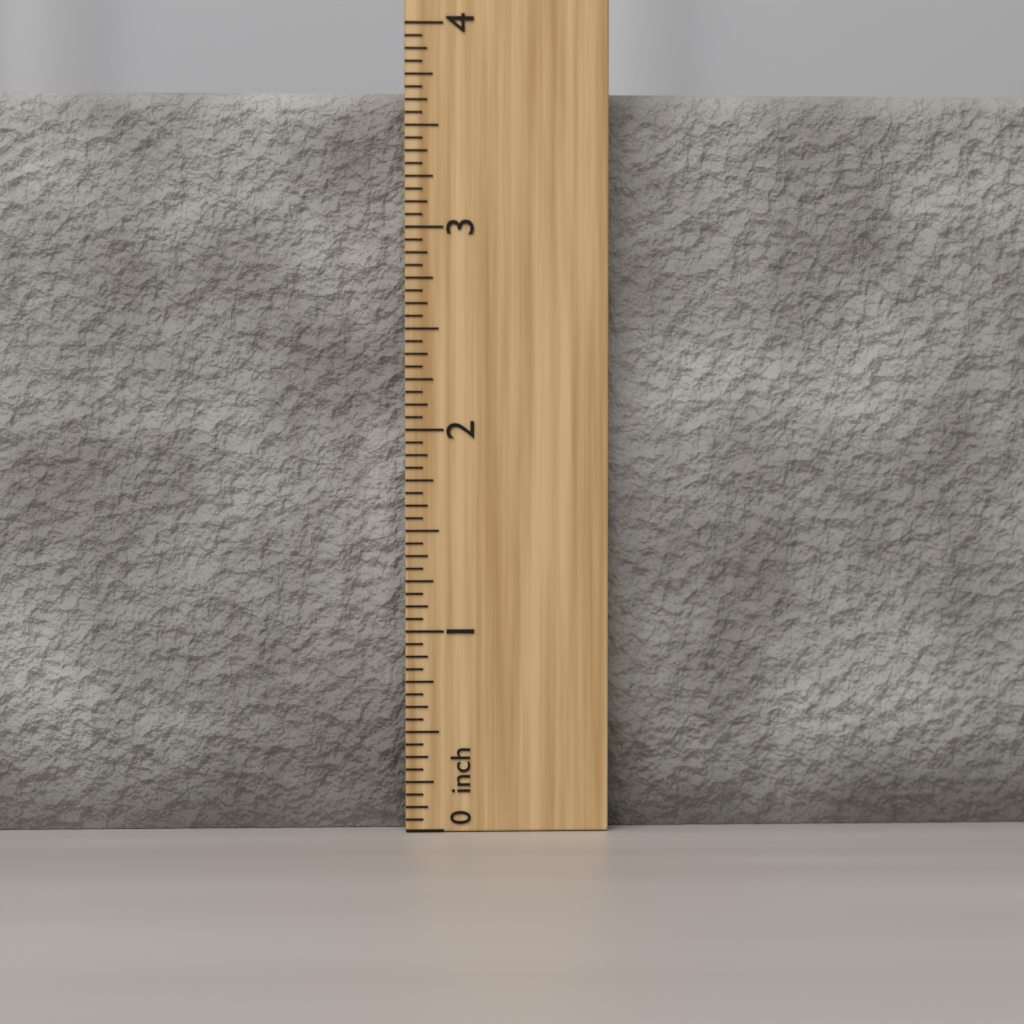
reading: 3.6875 inch
